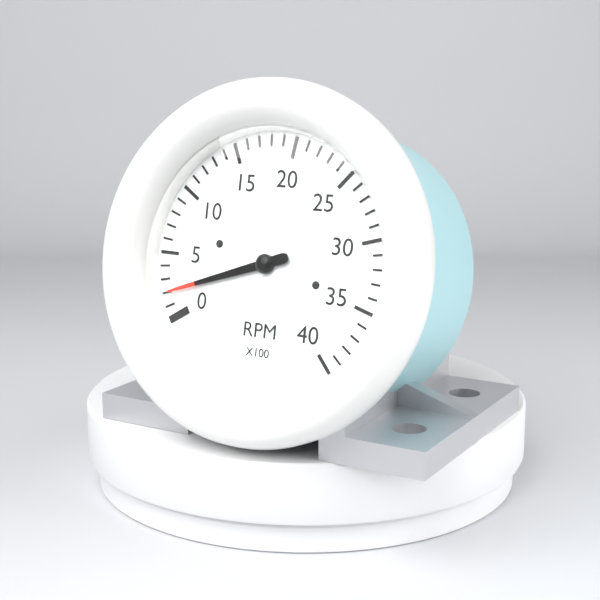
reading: 200 RPM
